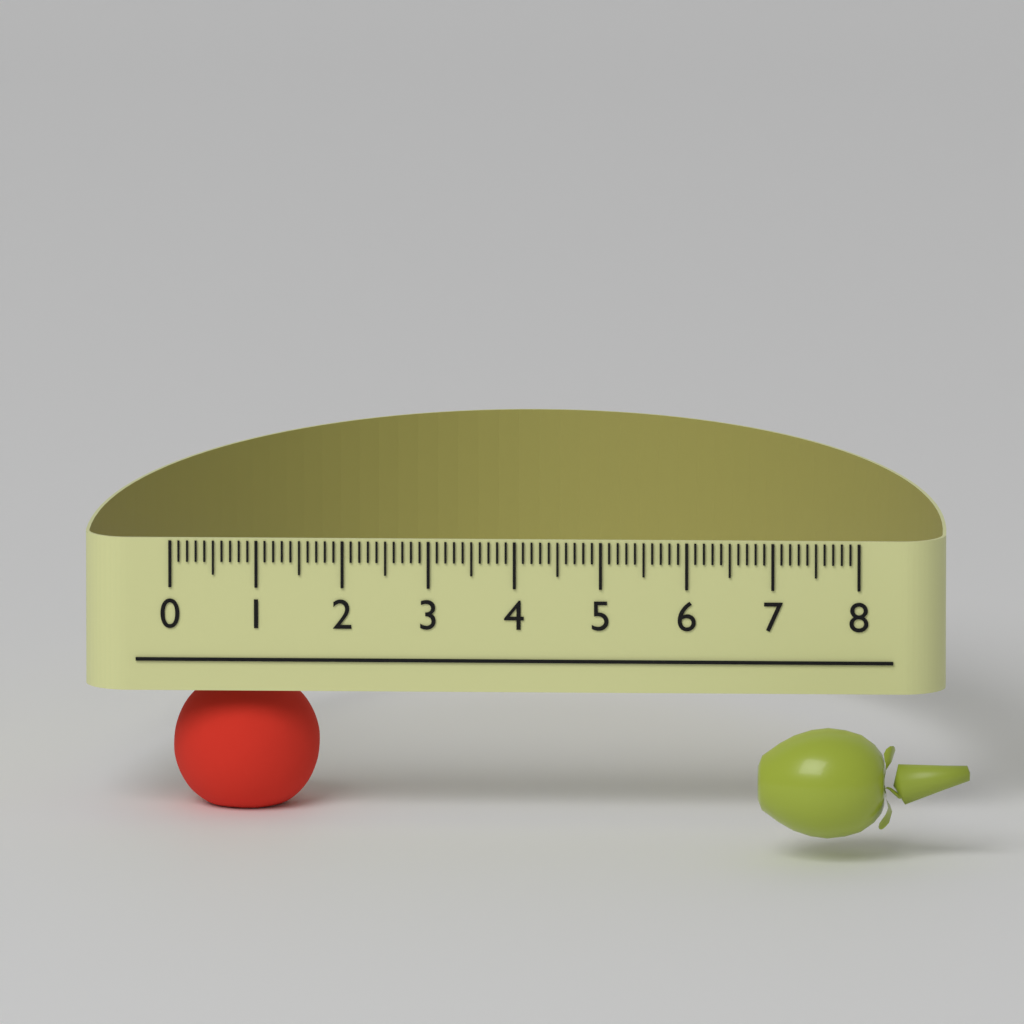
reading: 1.7 (no unit)
